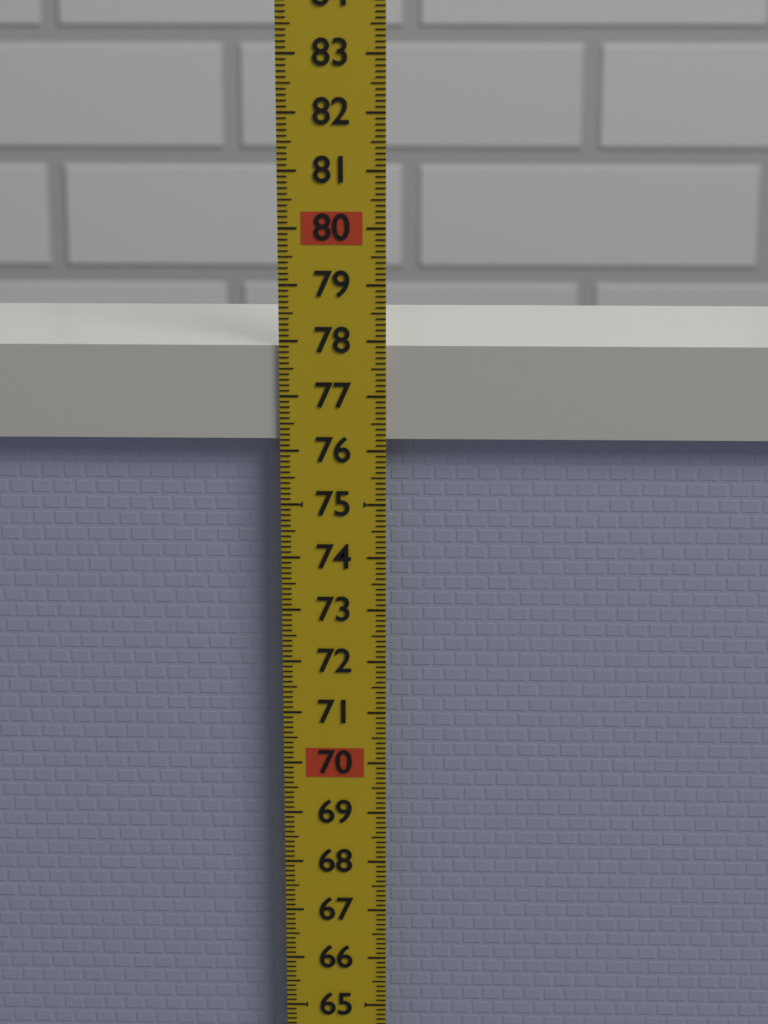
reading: 77.9 (no unit)
